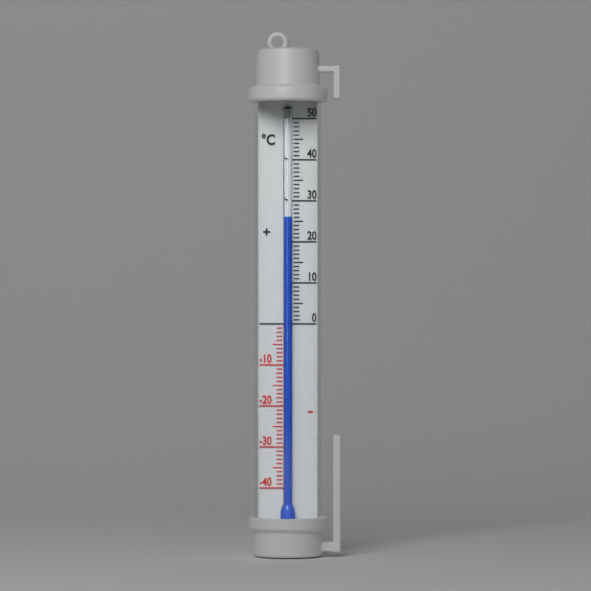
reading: 26 °C
